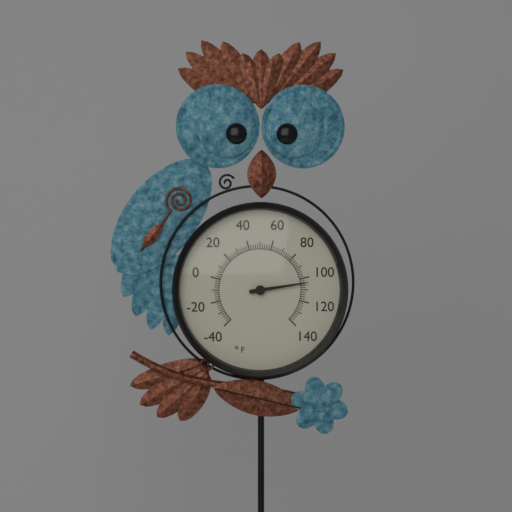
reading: 104 °F
